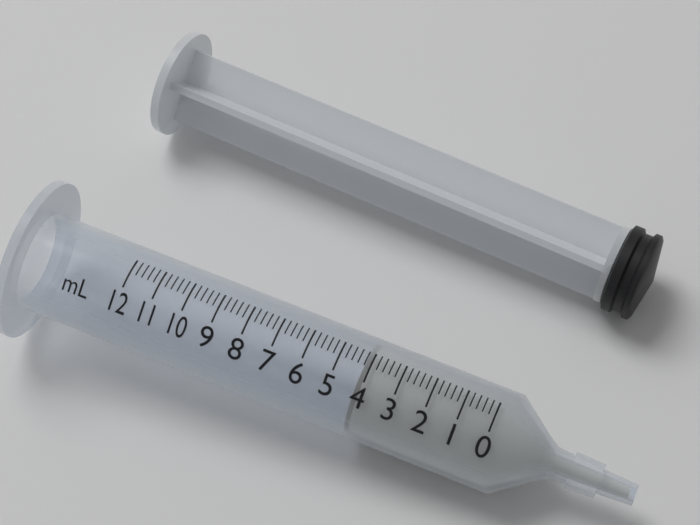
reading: 4.2 ml
